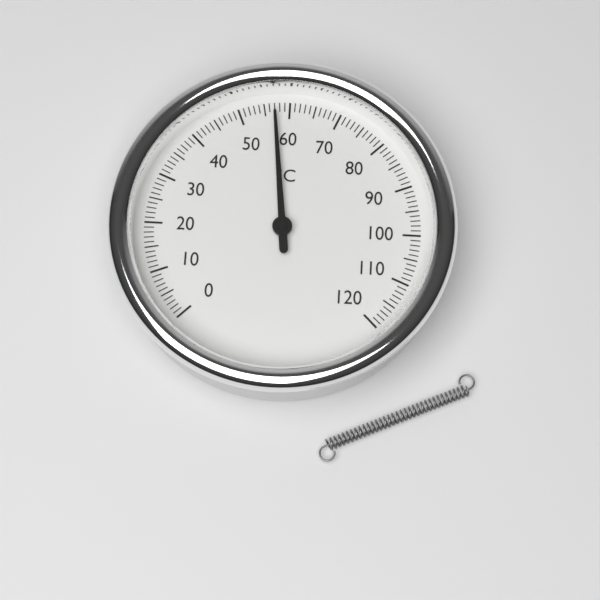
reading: 57 °C
